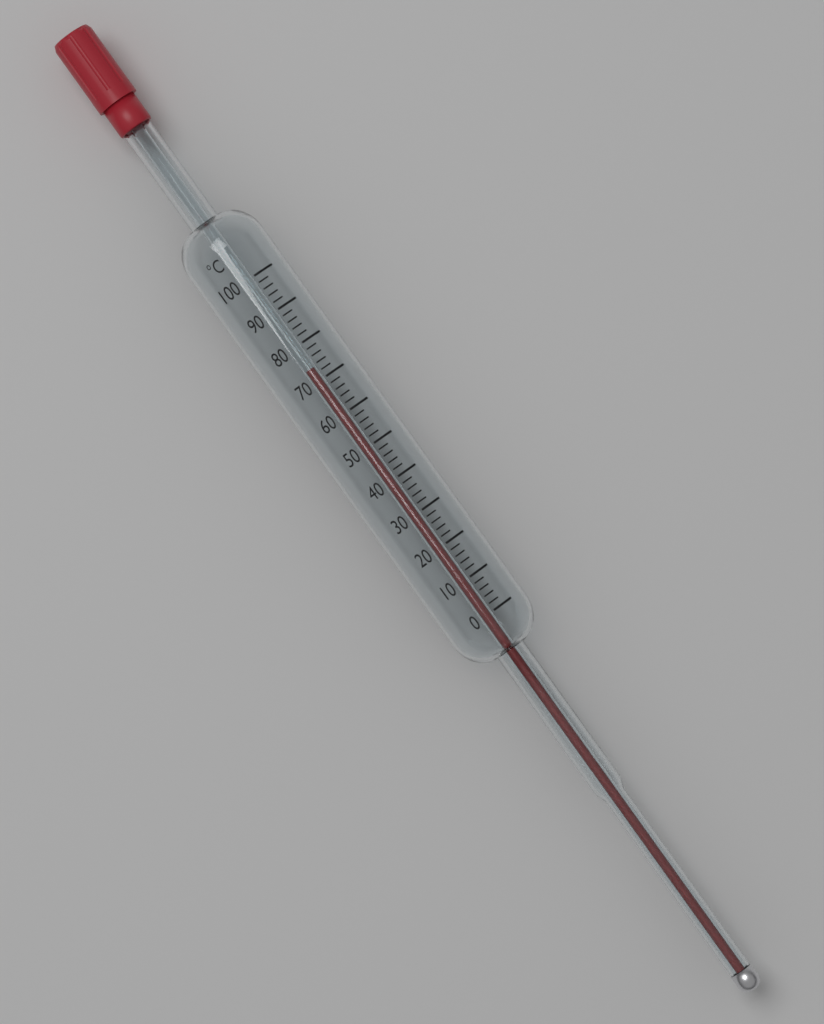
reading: 74 °C
